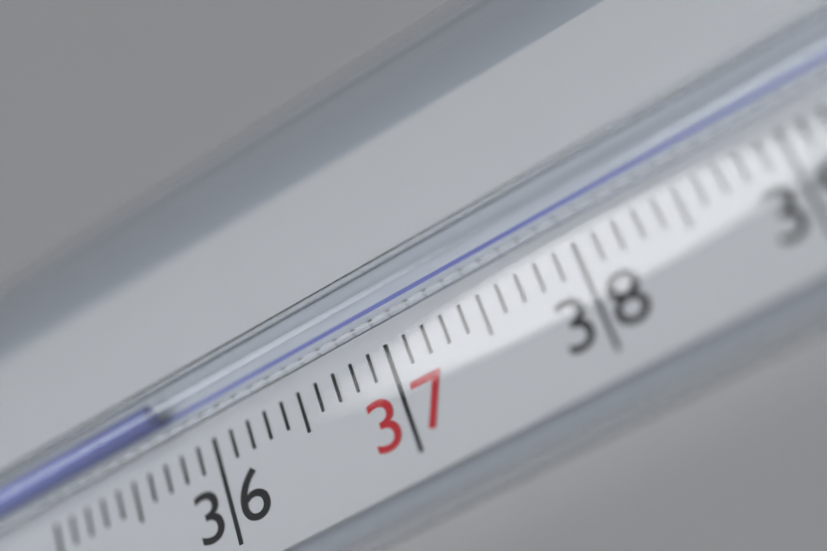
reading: 35.8 °C
